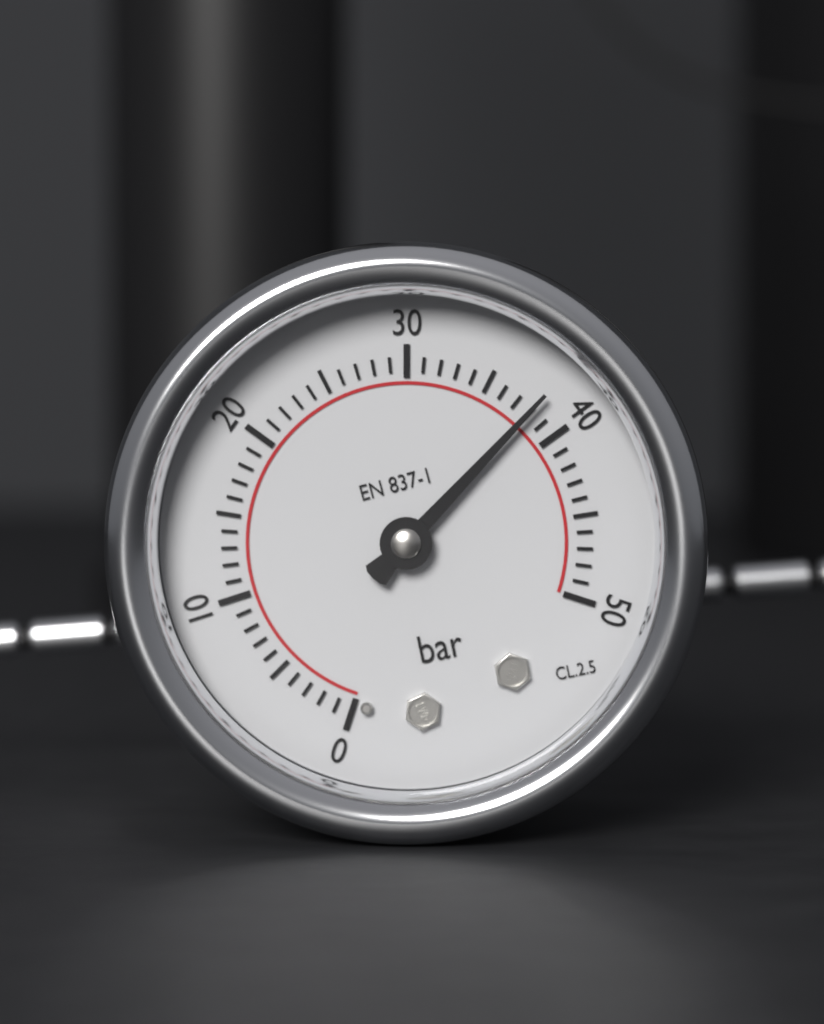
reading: 38 bar
